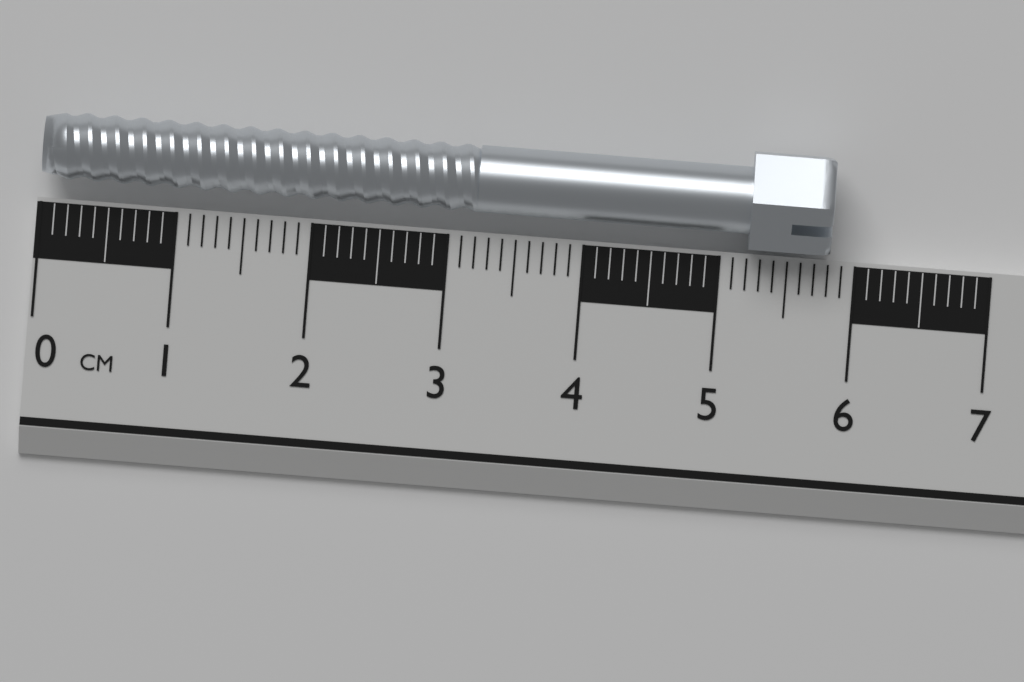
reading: 5.8 cm
